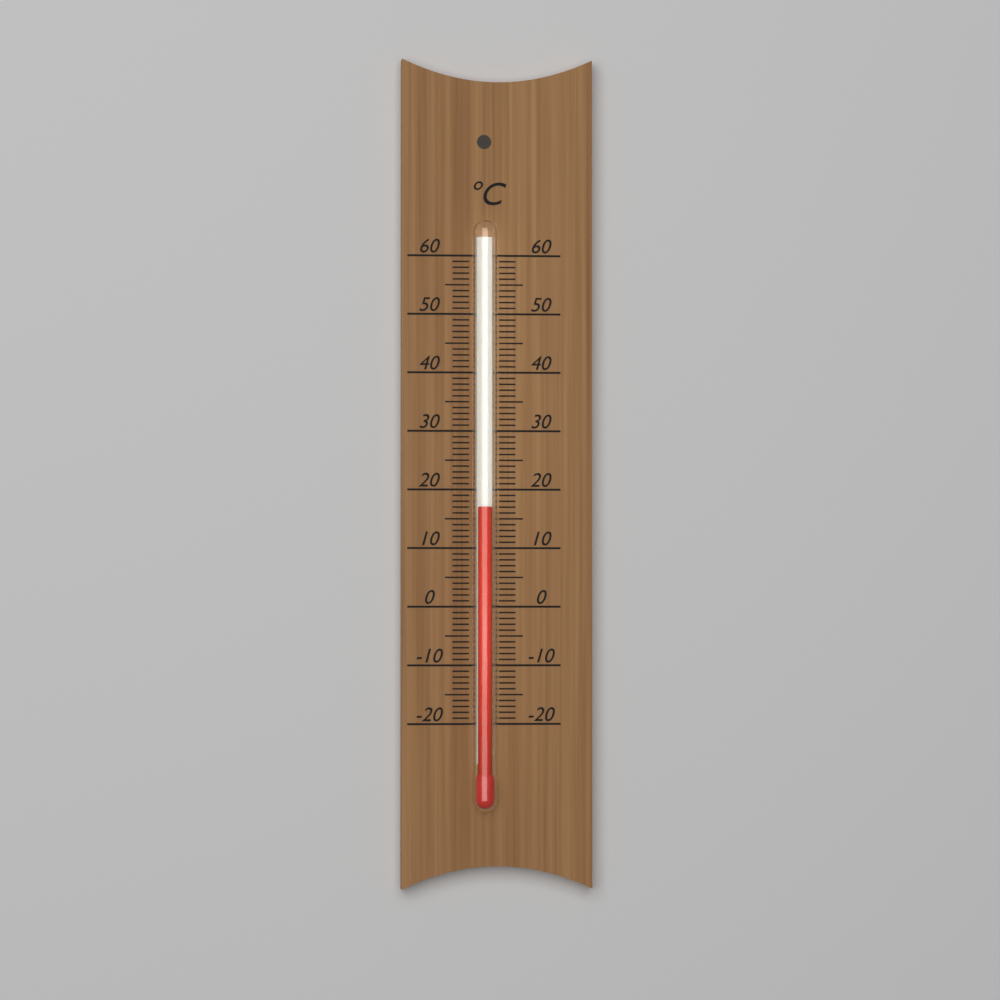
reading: 17 °C
